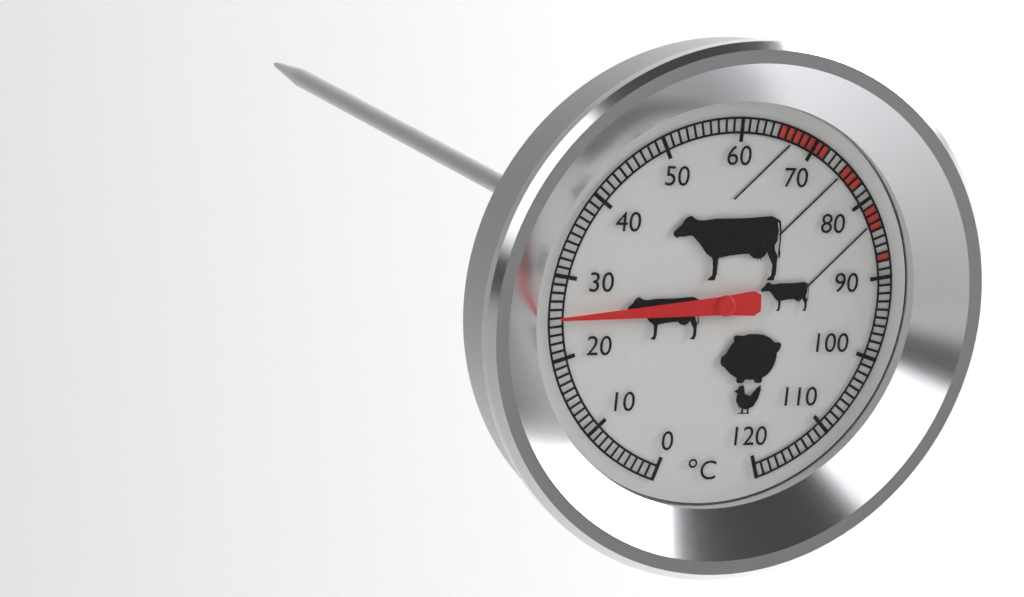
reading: 25 °C
